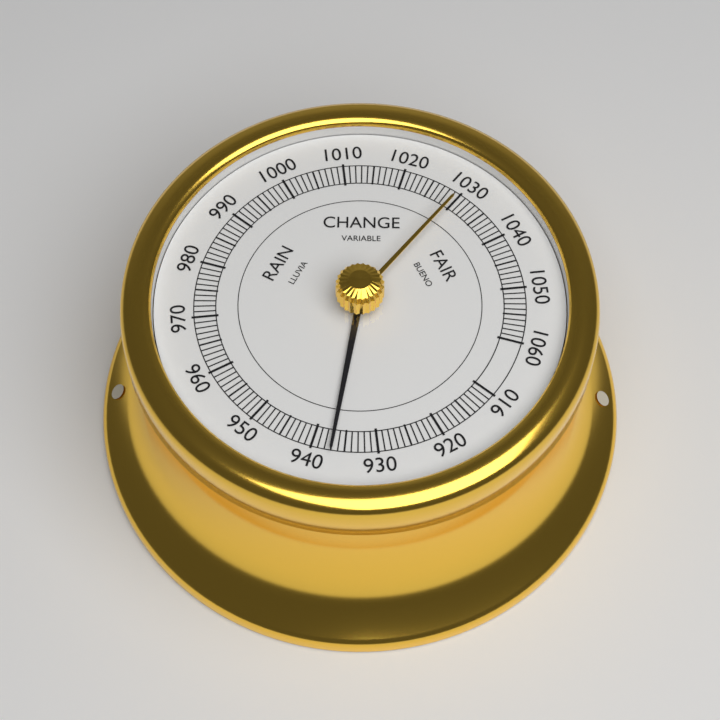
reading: 937 (no unit)
